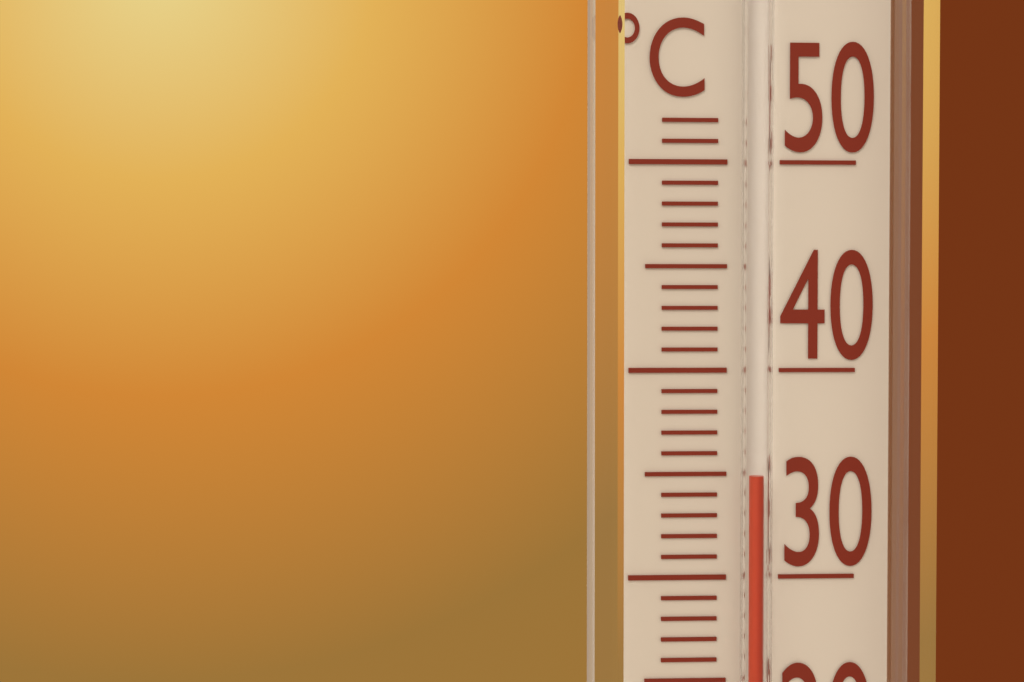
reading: 35 °C
